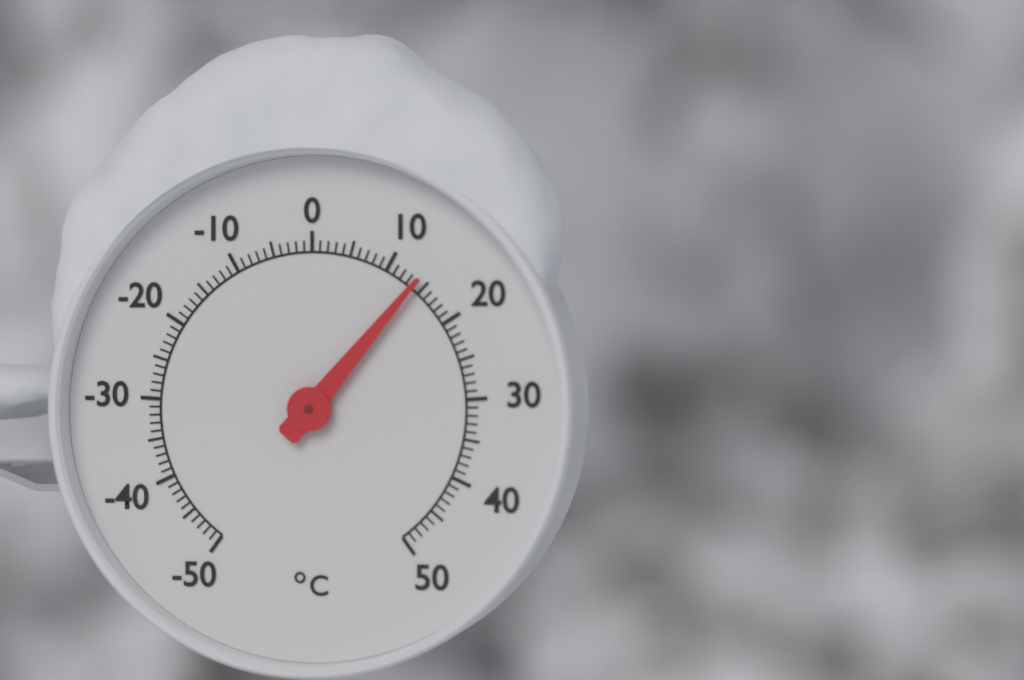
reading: 14 °C
